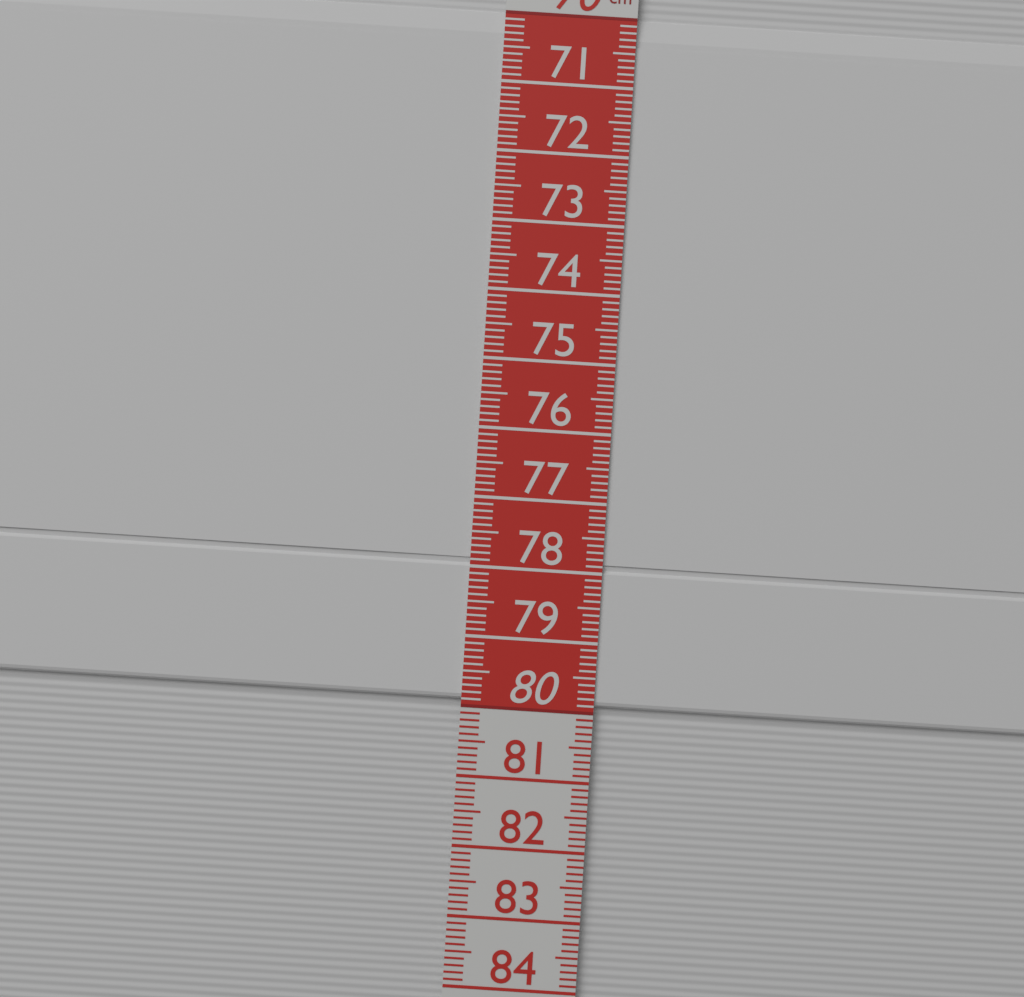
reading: 79.9 cm
